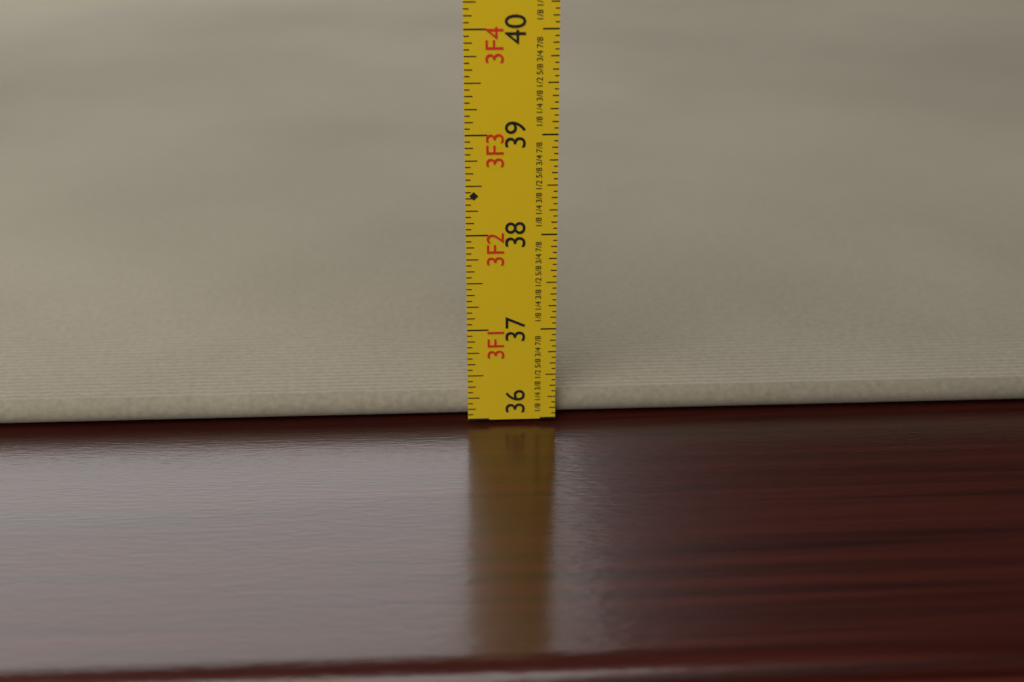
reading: 36.2500 in
